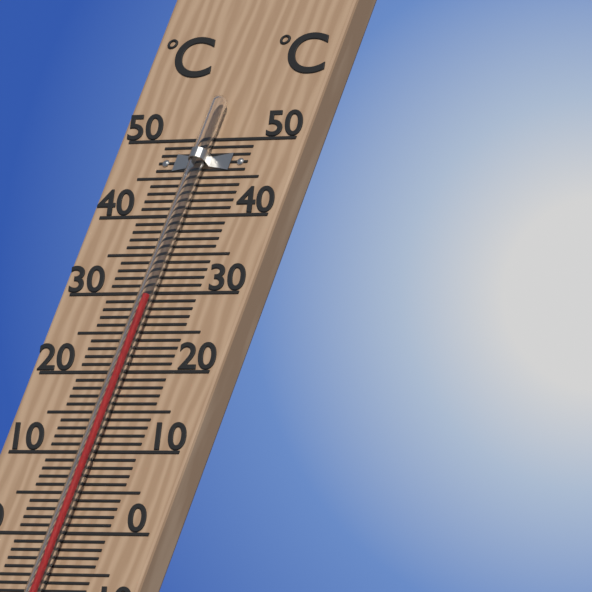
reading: 29 °C
